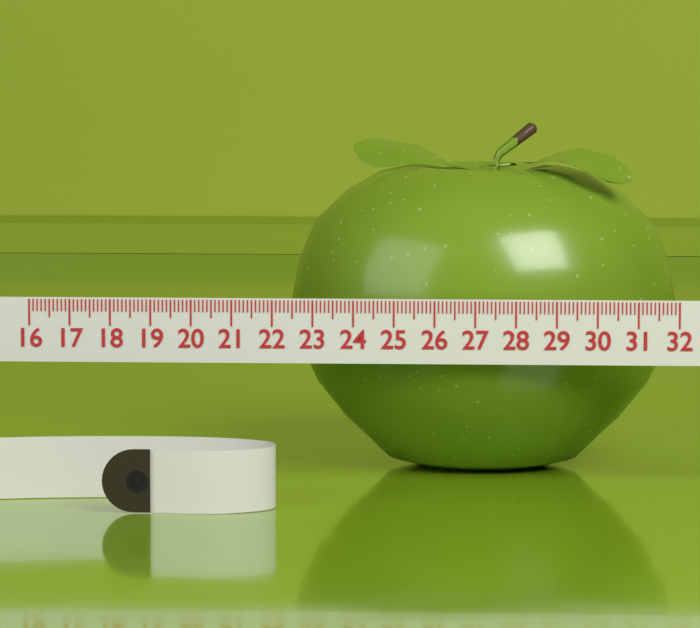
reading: 22.2 (no unit)
